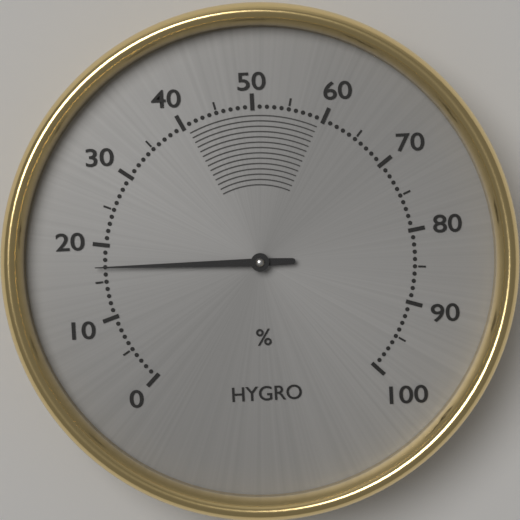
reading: 17 %
